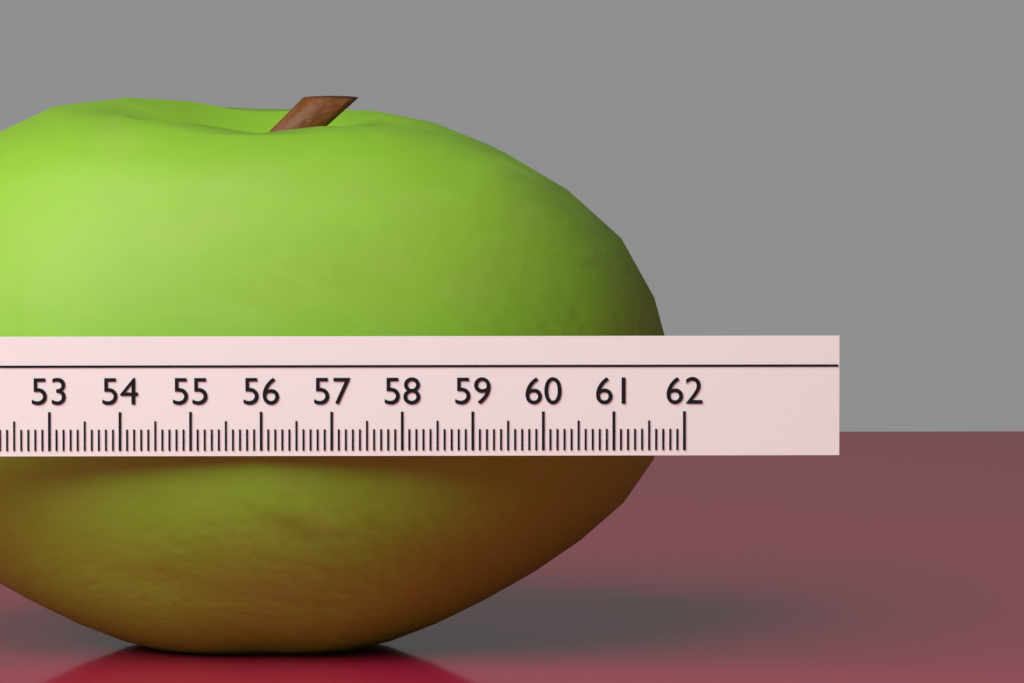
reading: 61.9 (no unit)
